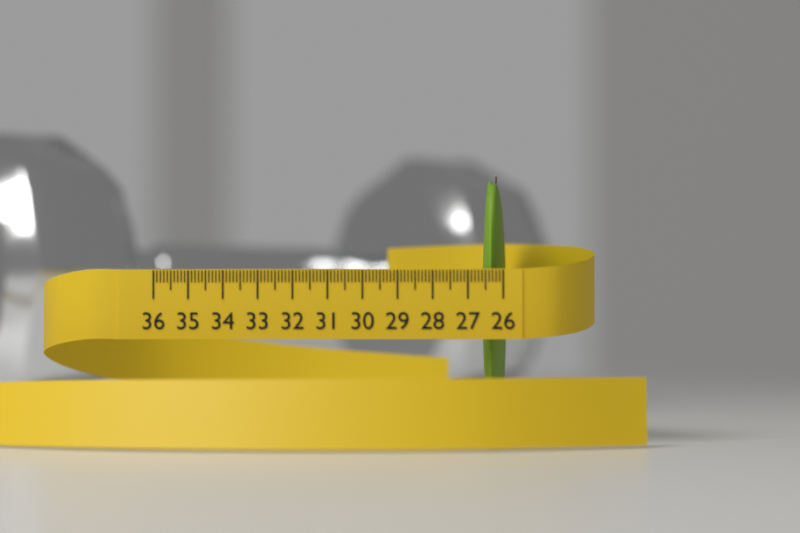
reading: 26.7 (no unit)
